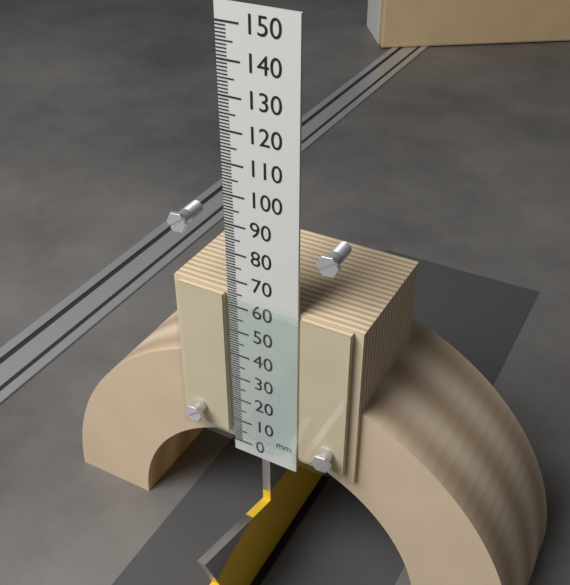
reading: 64 mm
